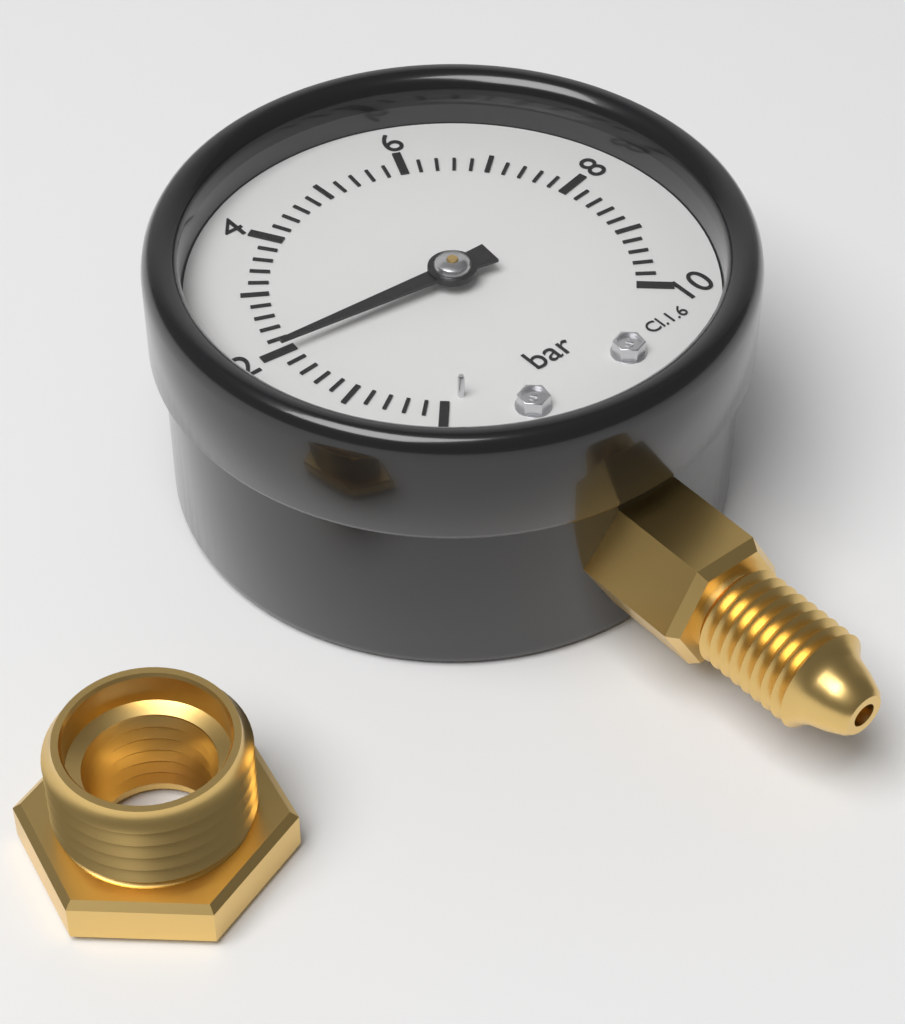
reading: 2.0 bar
